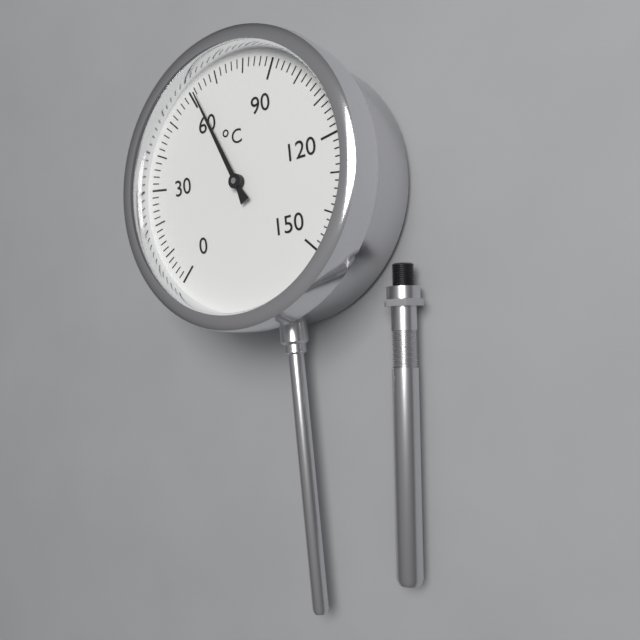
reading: 62 °C
